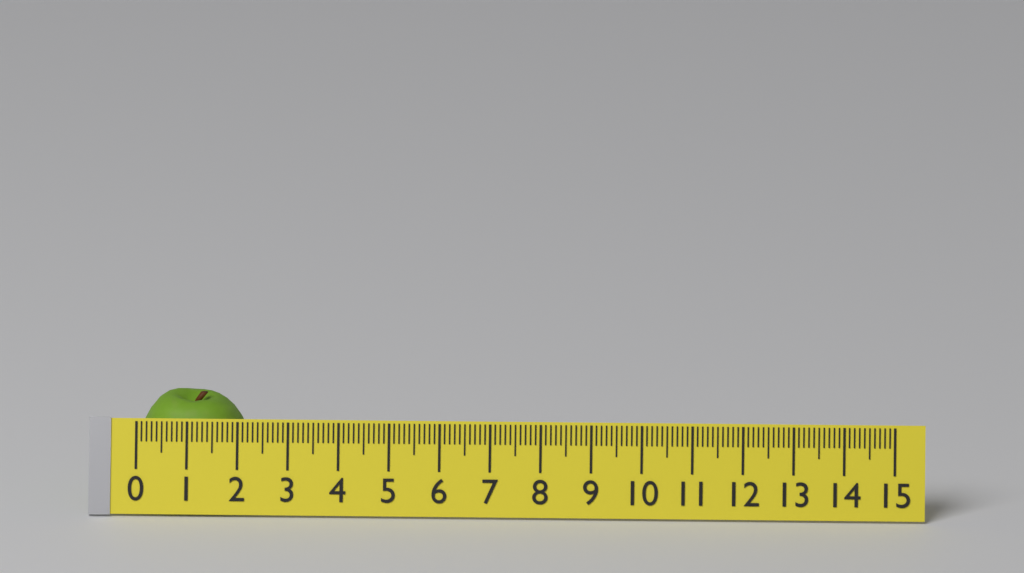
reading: 2.2 (no unit)
